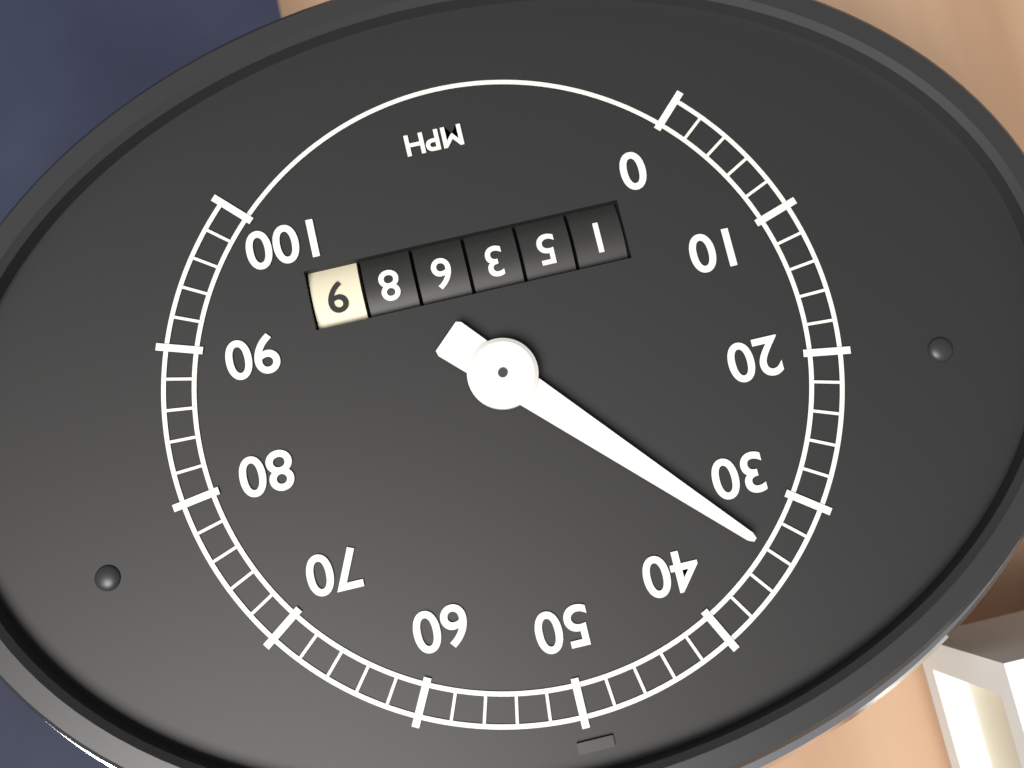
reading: 34 mph
